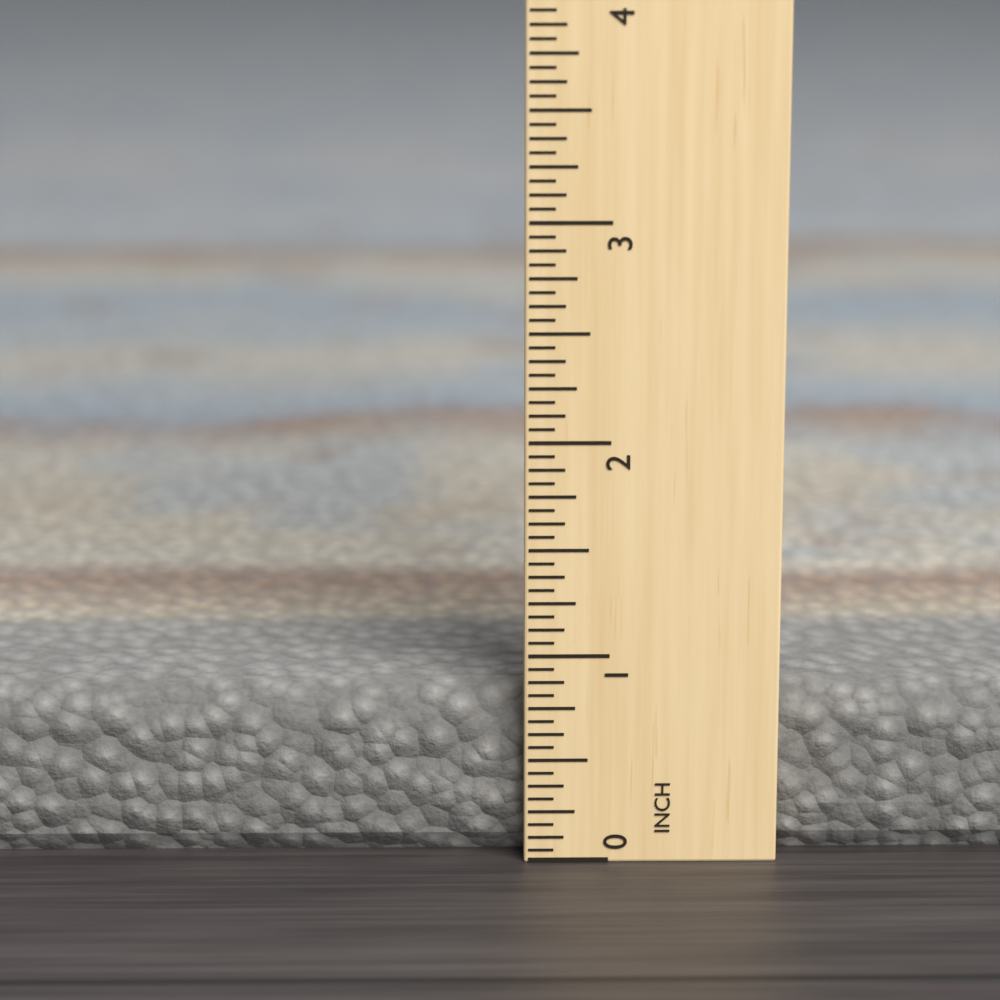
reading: 0.8125 in
